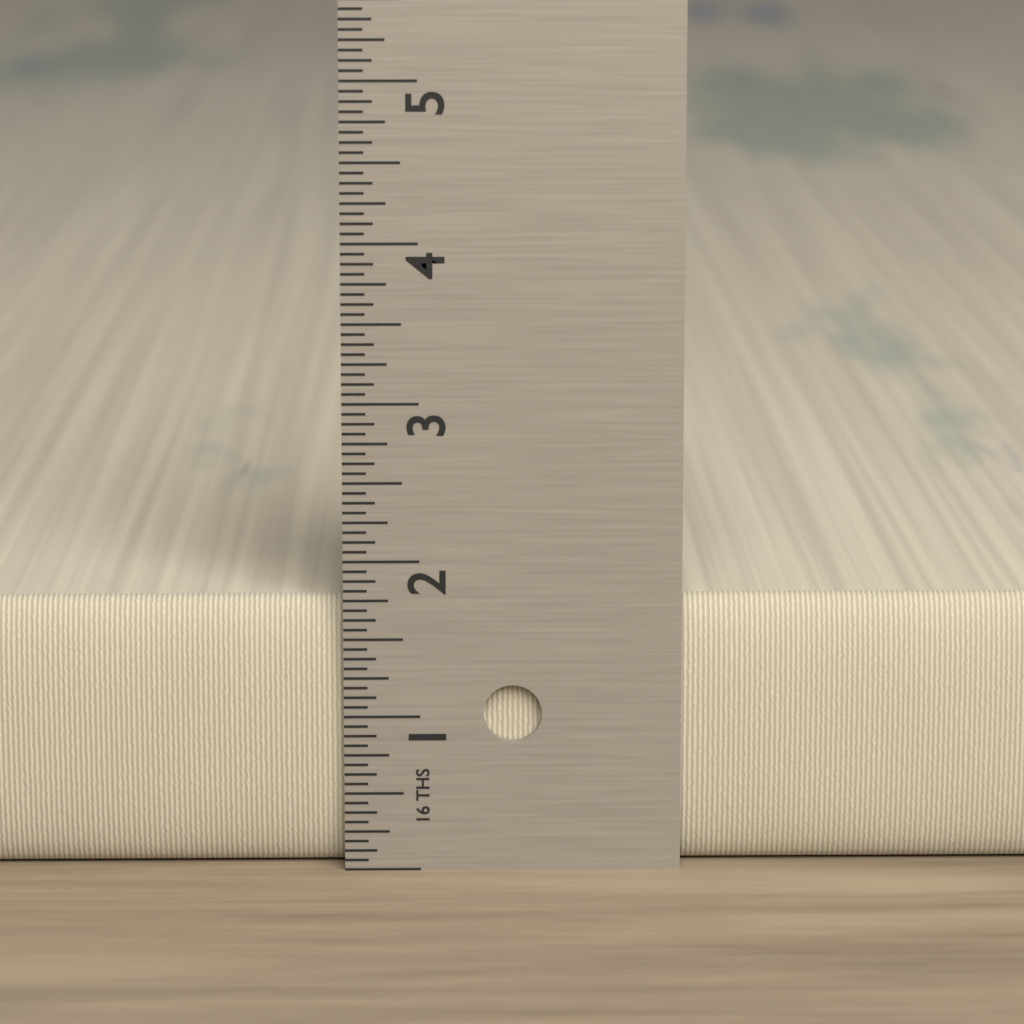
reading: 1.7500 in
